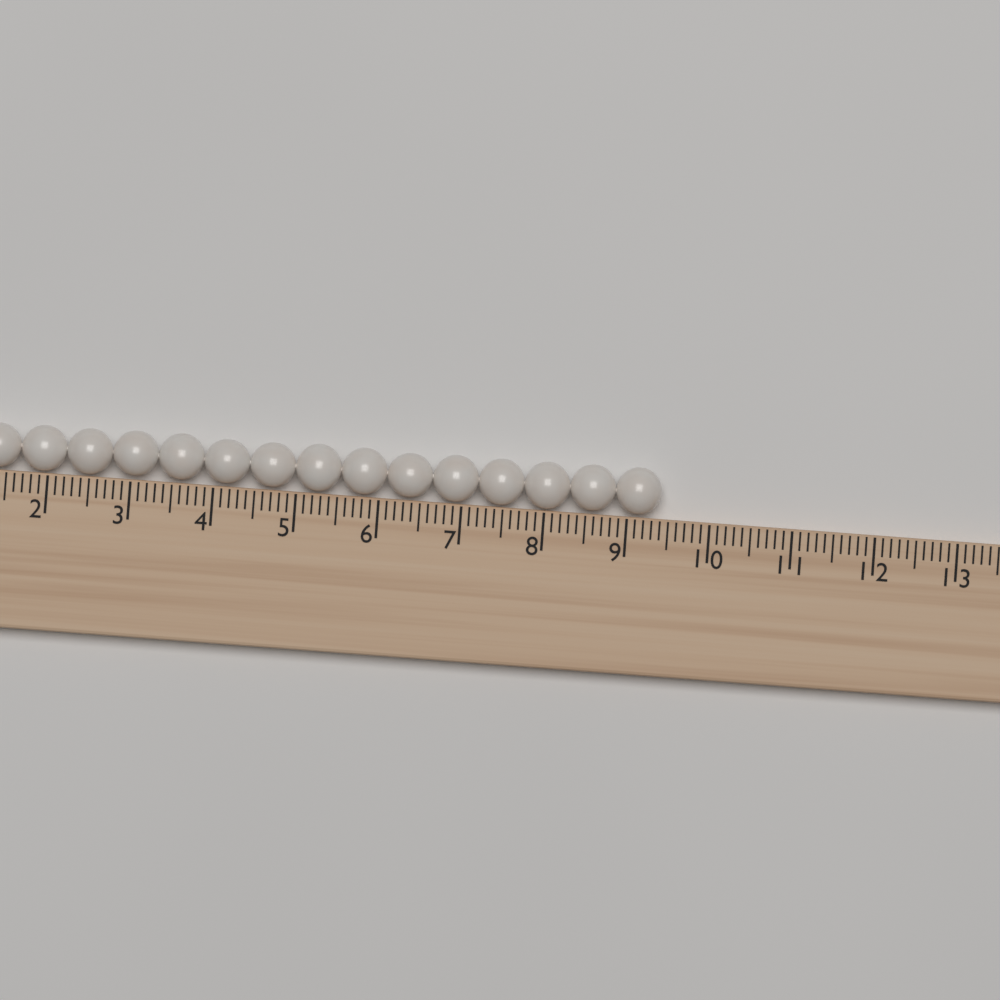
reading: 9.4 (no unit)
